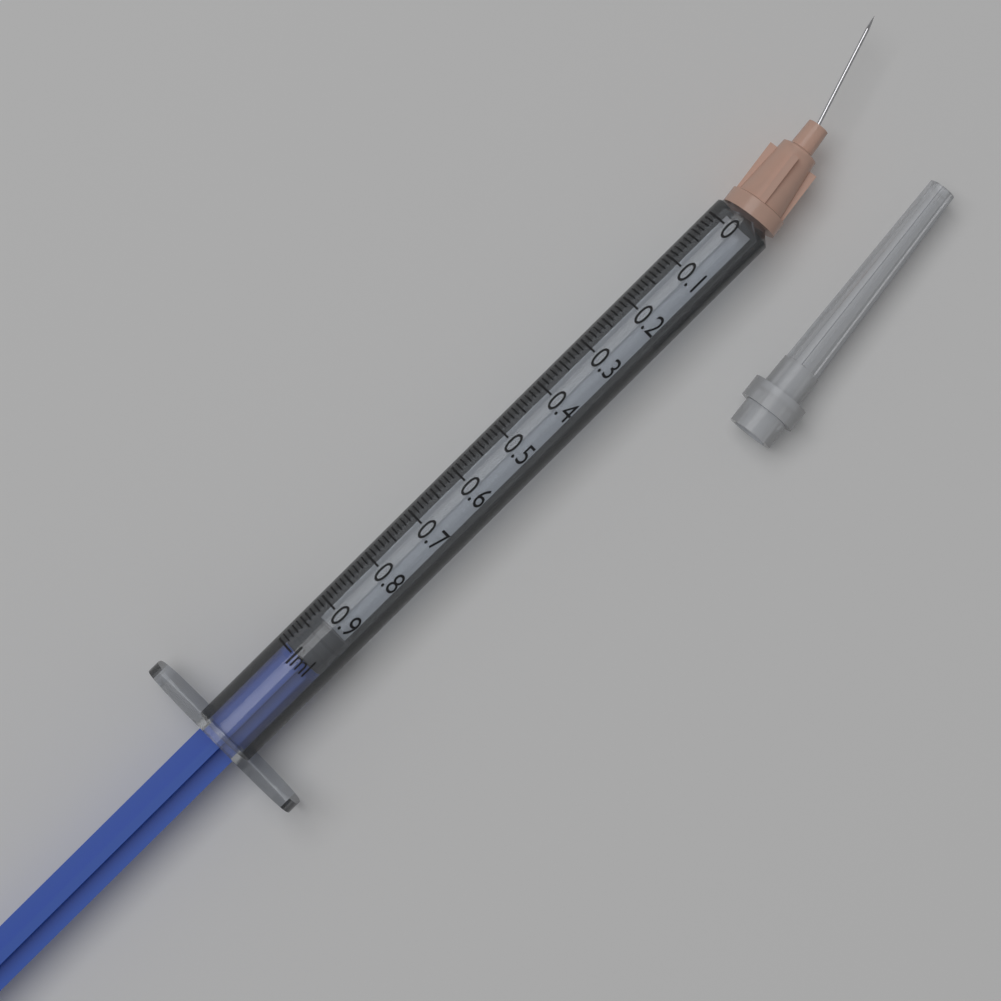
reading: 0.93 ml
